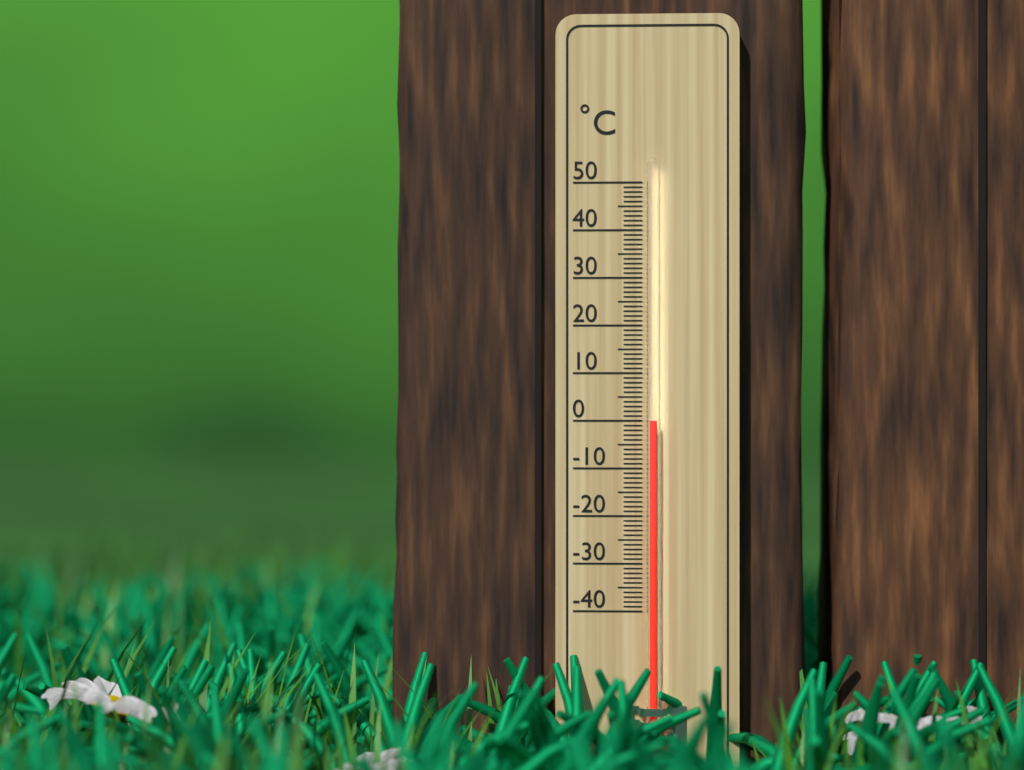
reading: 0 °C
